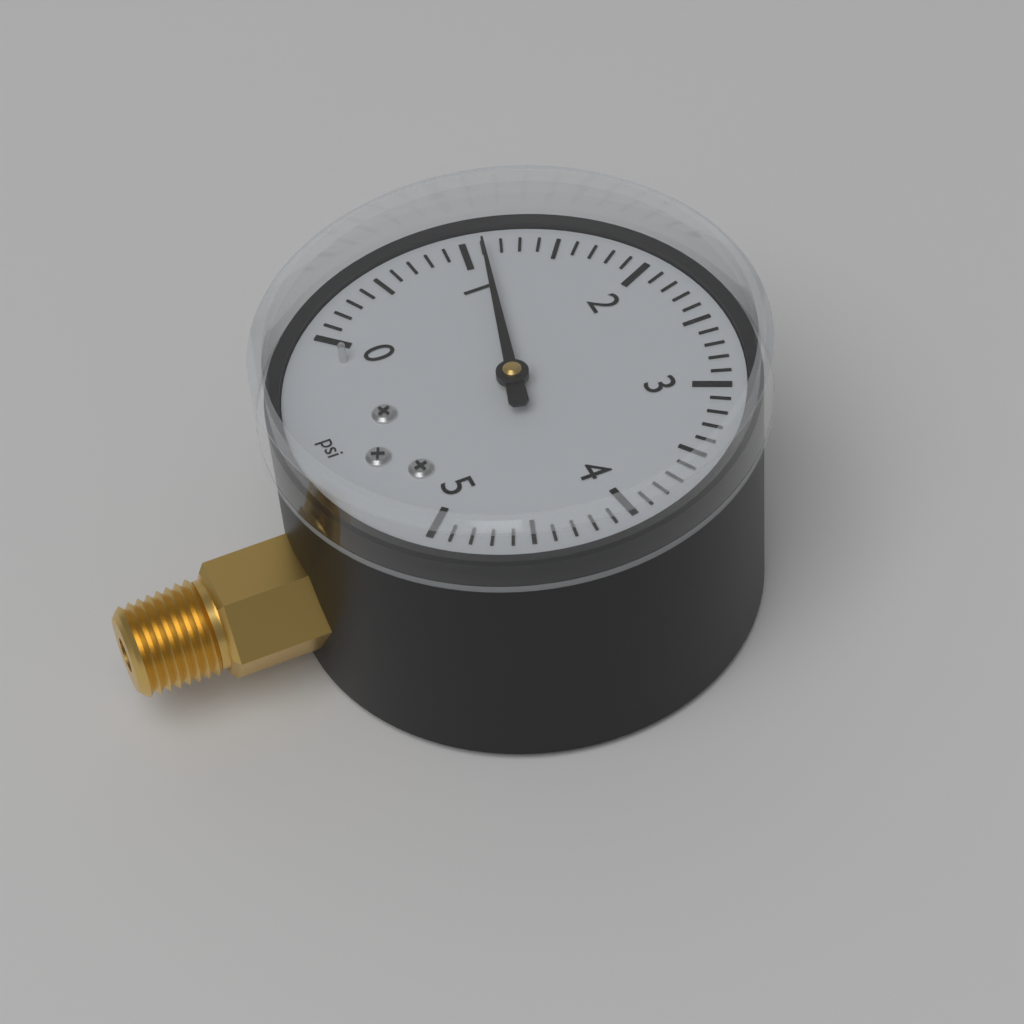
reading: 1.1 psi
